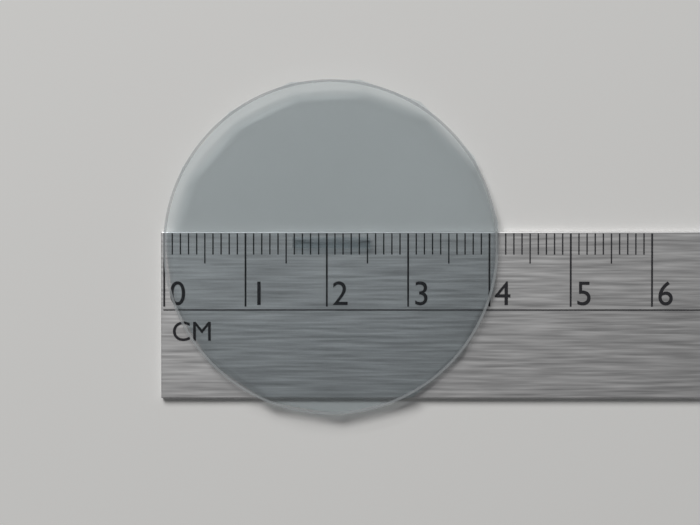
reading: 4.1 cm
